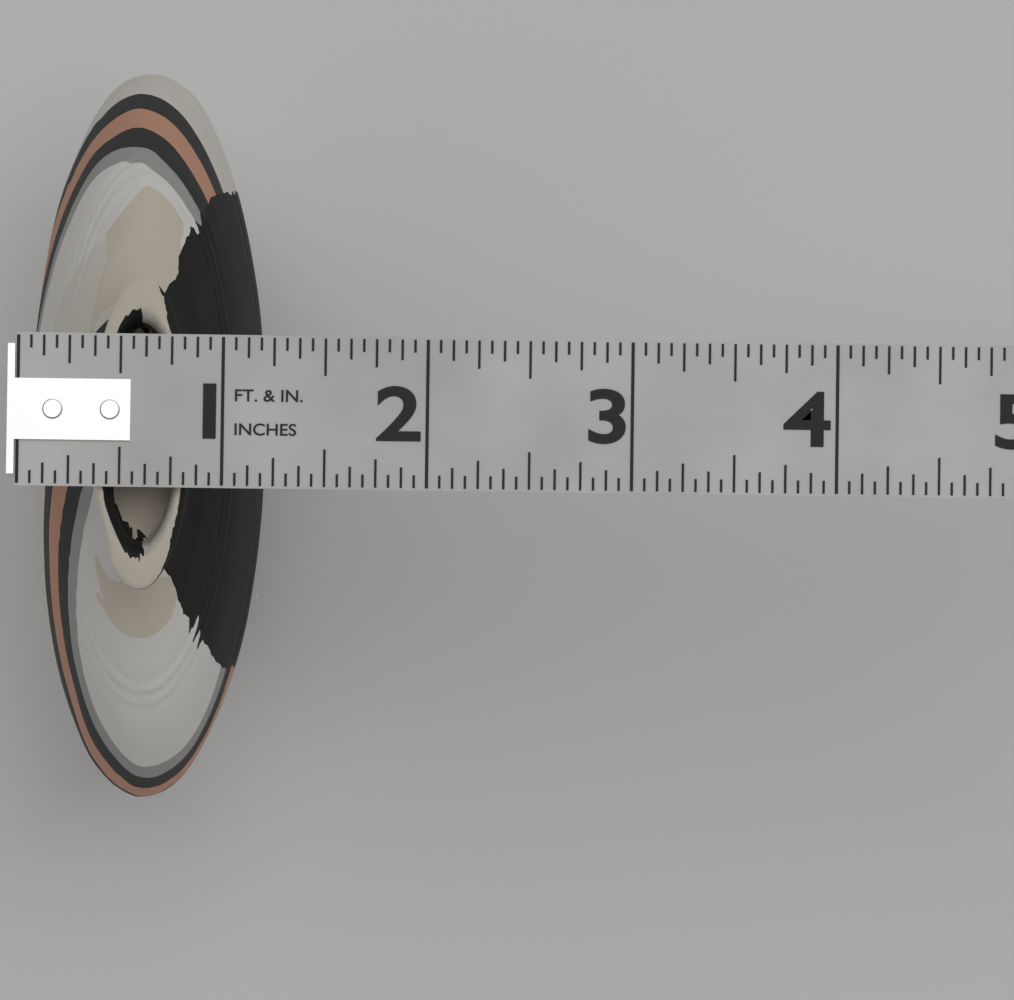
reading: 1.1875 in
